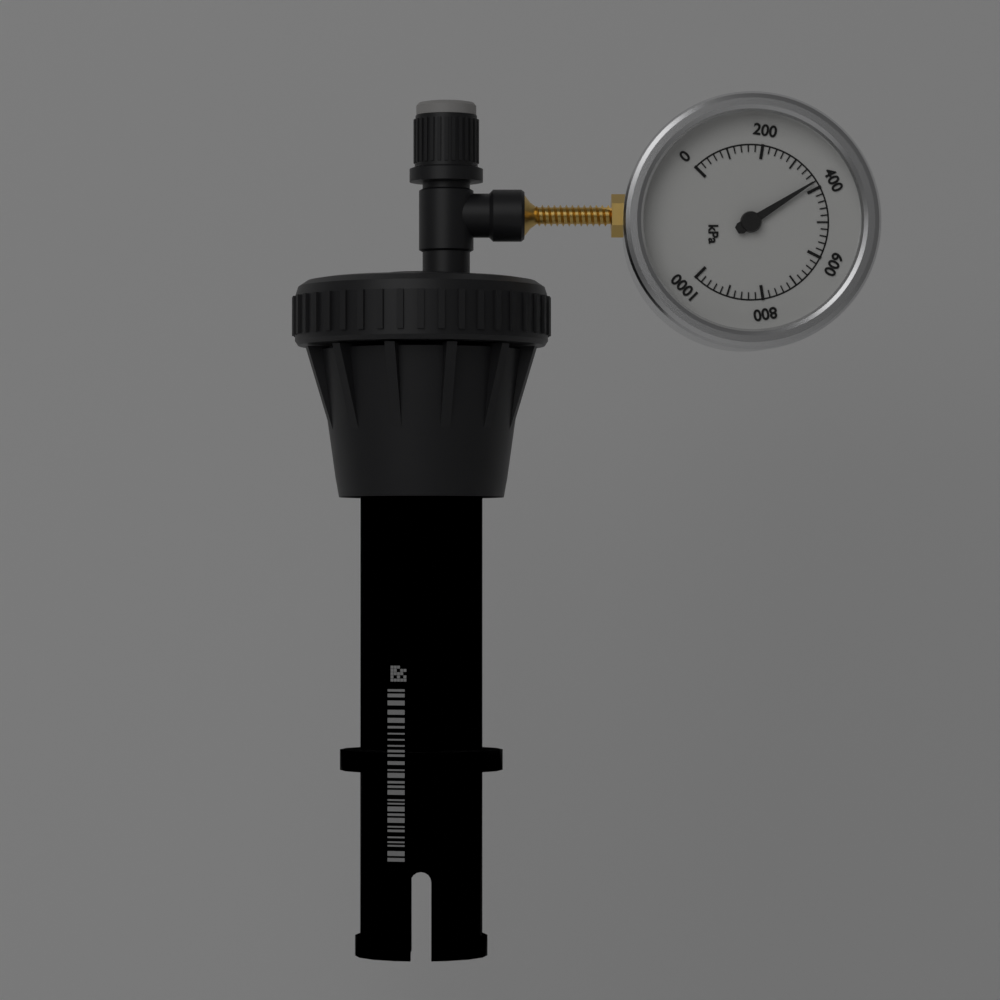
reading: 380 kPa
